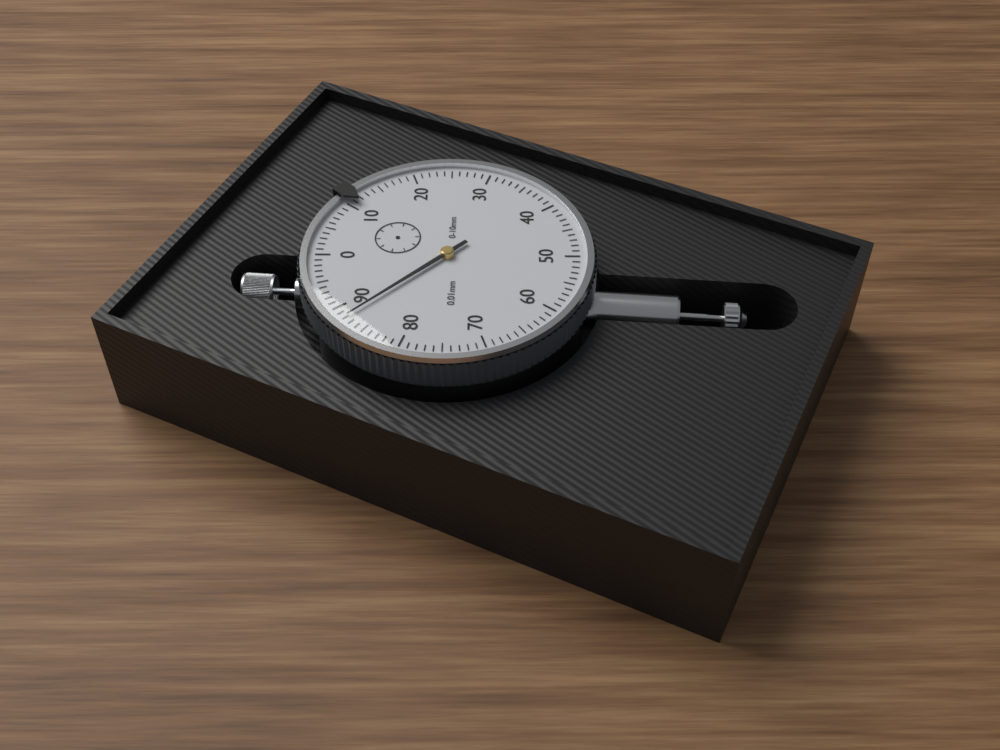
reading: 0.88 mm
